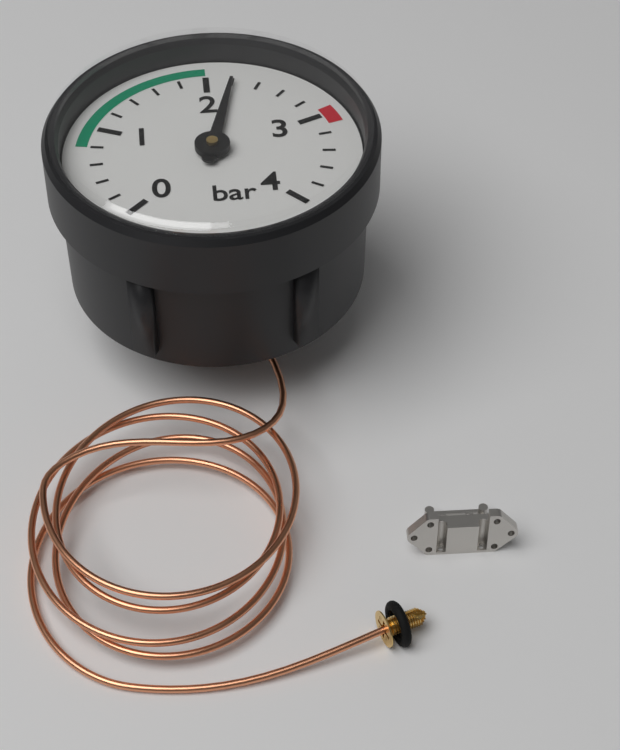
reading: 2.2 bar
